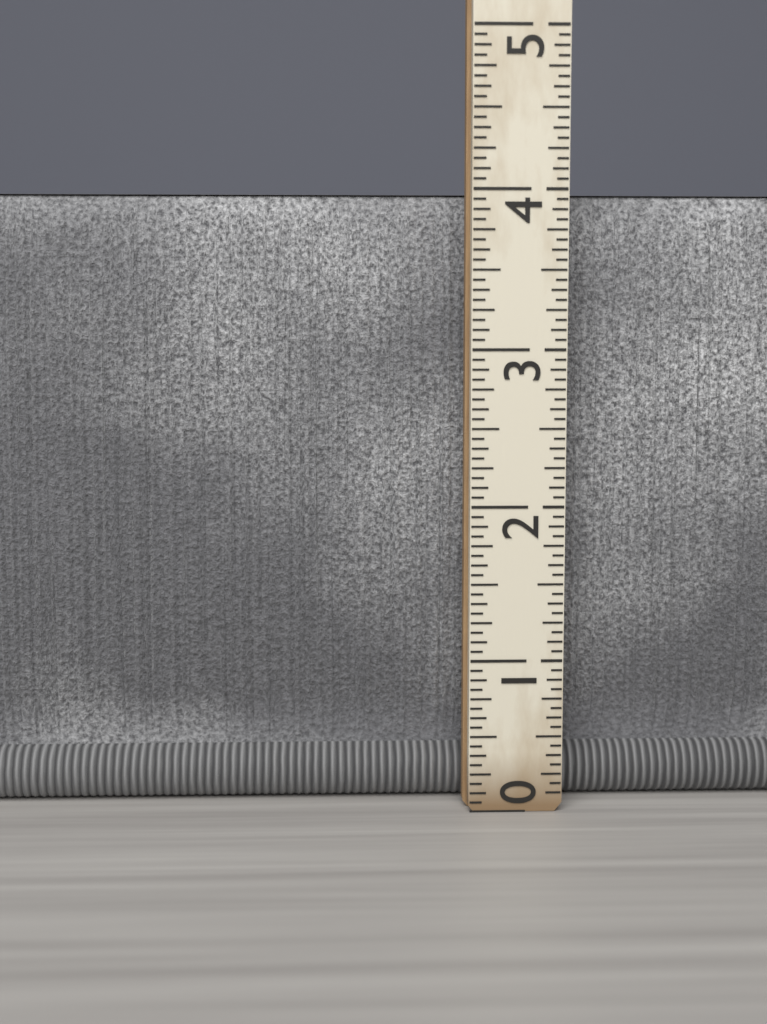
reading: 4.0000 (no unit)
